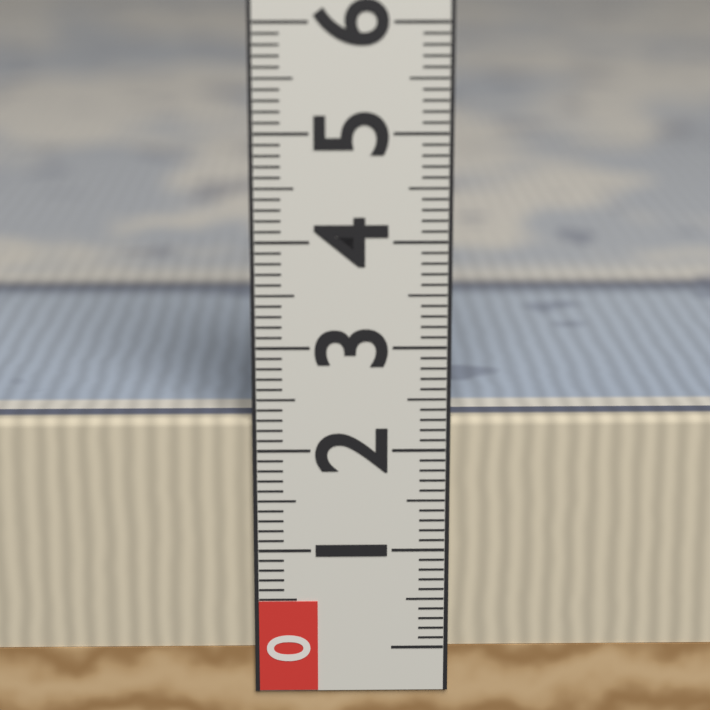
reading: 2.3 (no unit)
